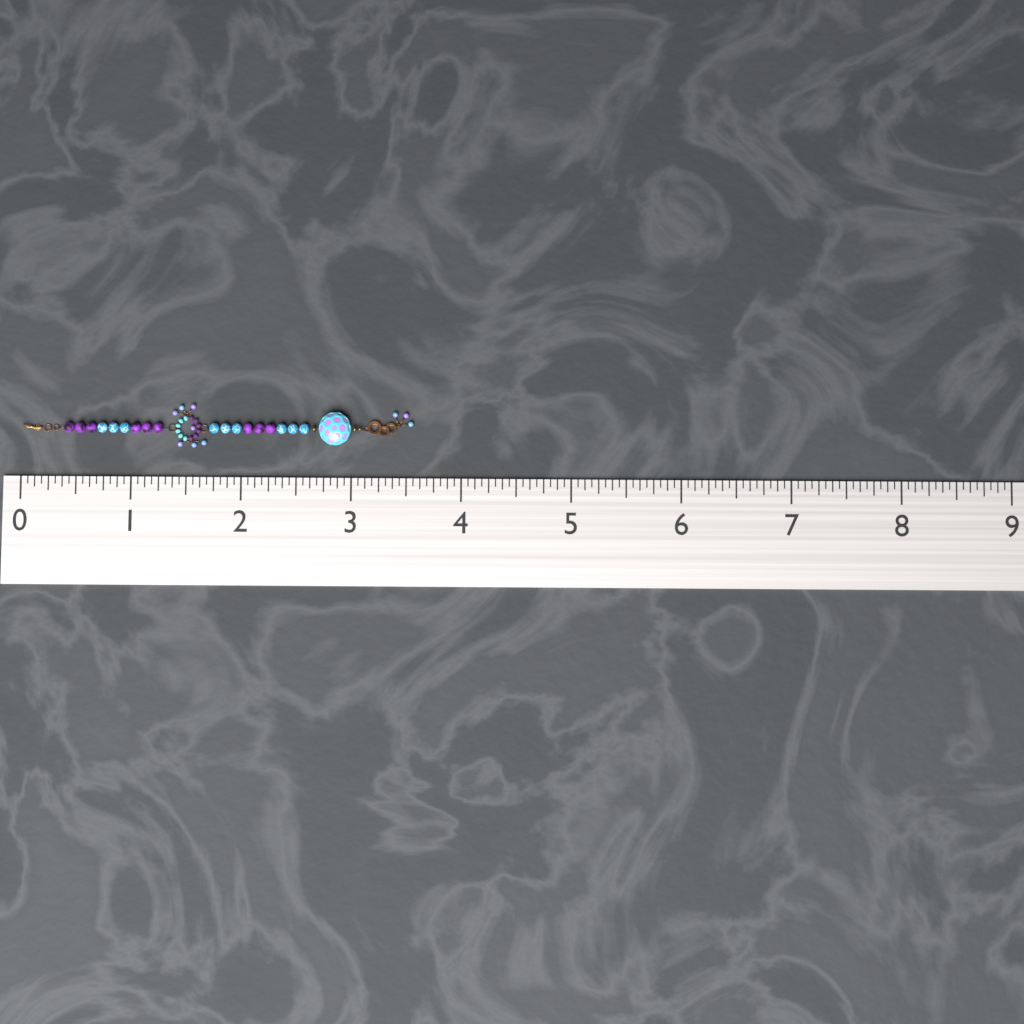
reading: 3.5625 (no unit)
